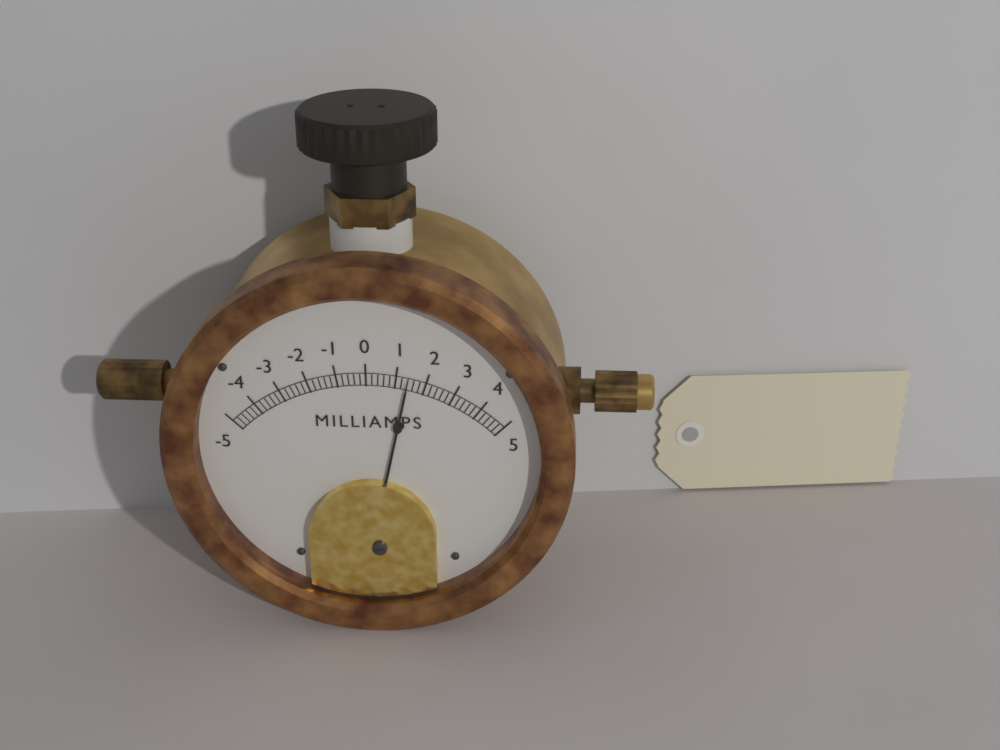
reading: 1.4 mA
